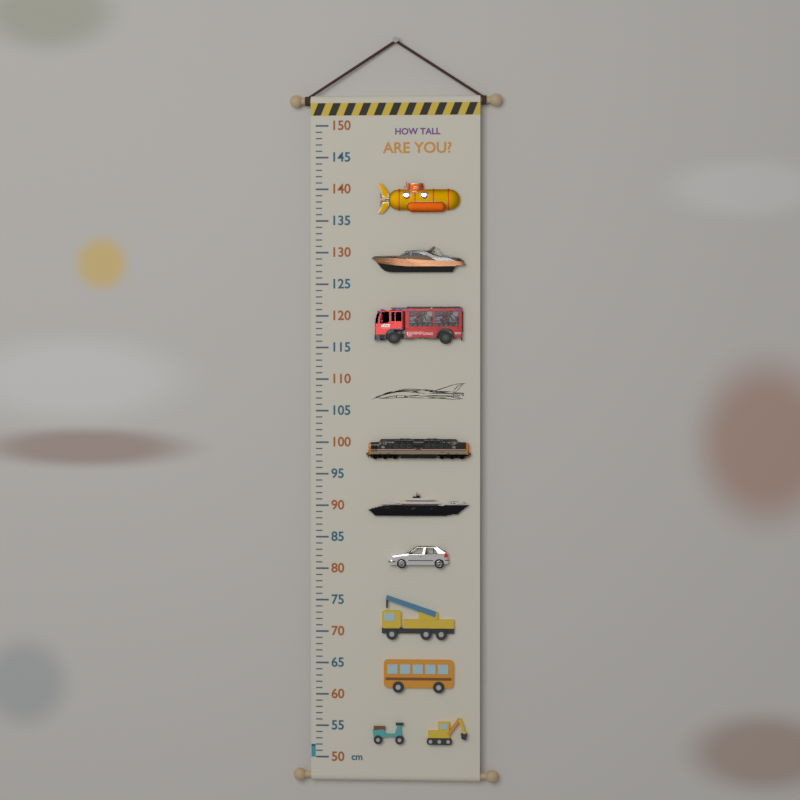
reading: 52 cm
